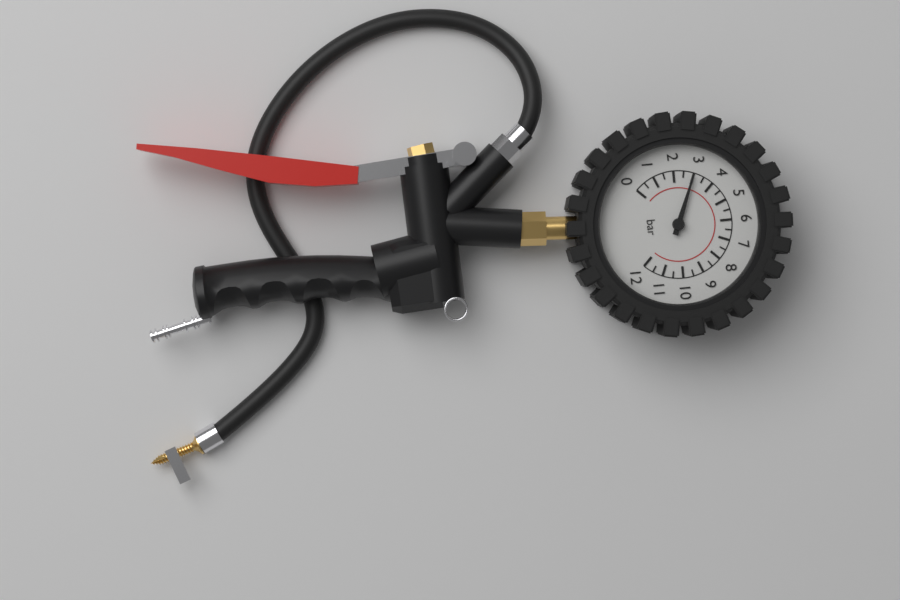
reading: 3.0 bar
